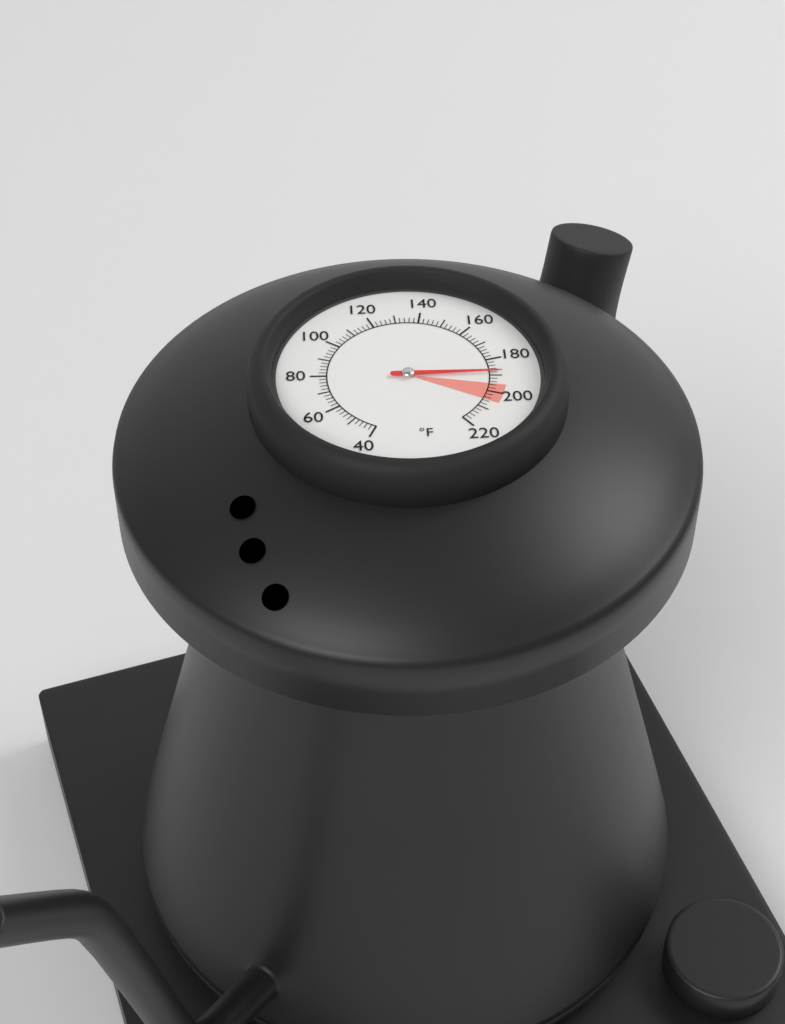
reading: 188 °F
